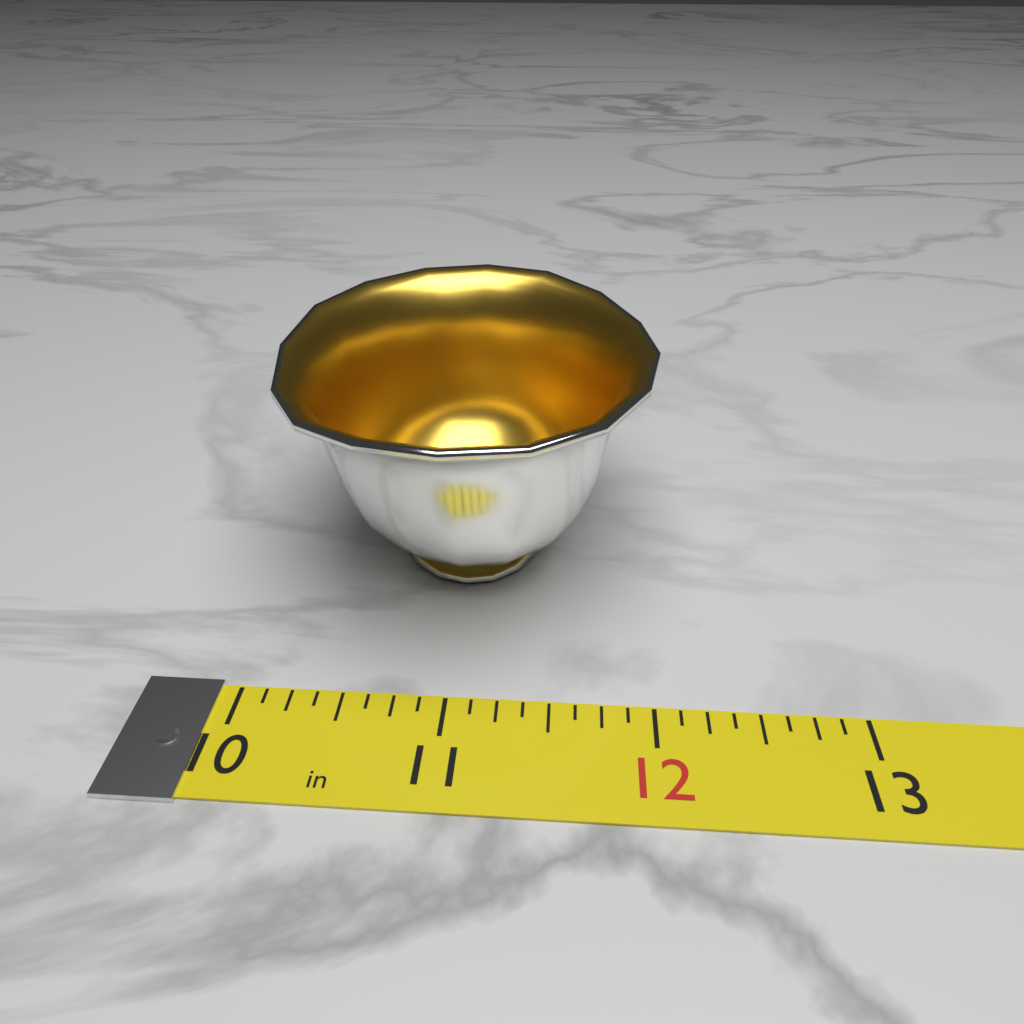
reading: 12.000 in
